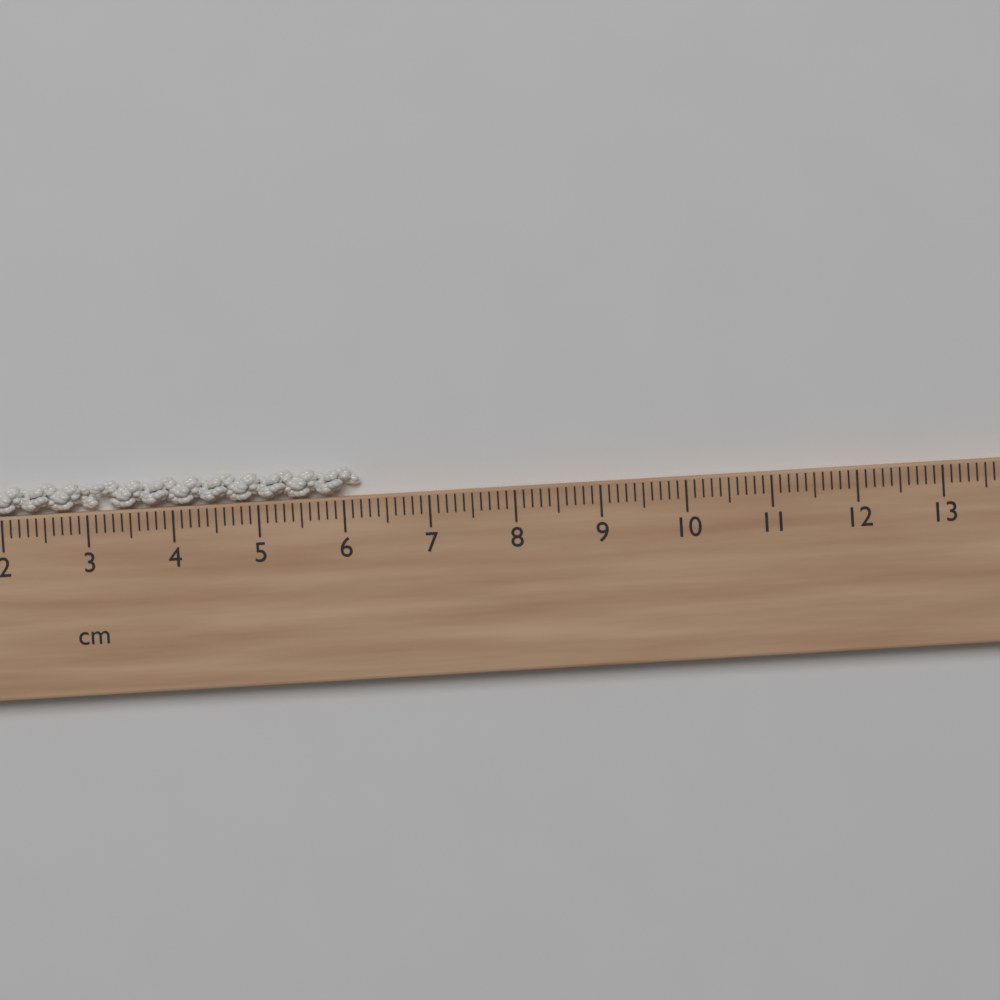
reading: 6.2 cm
